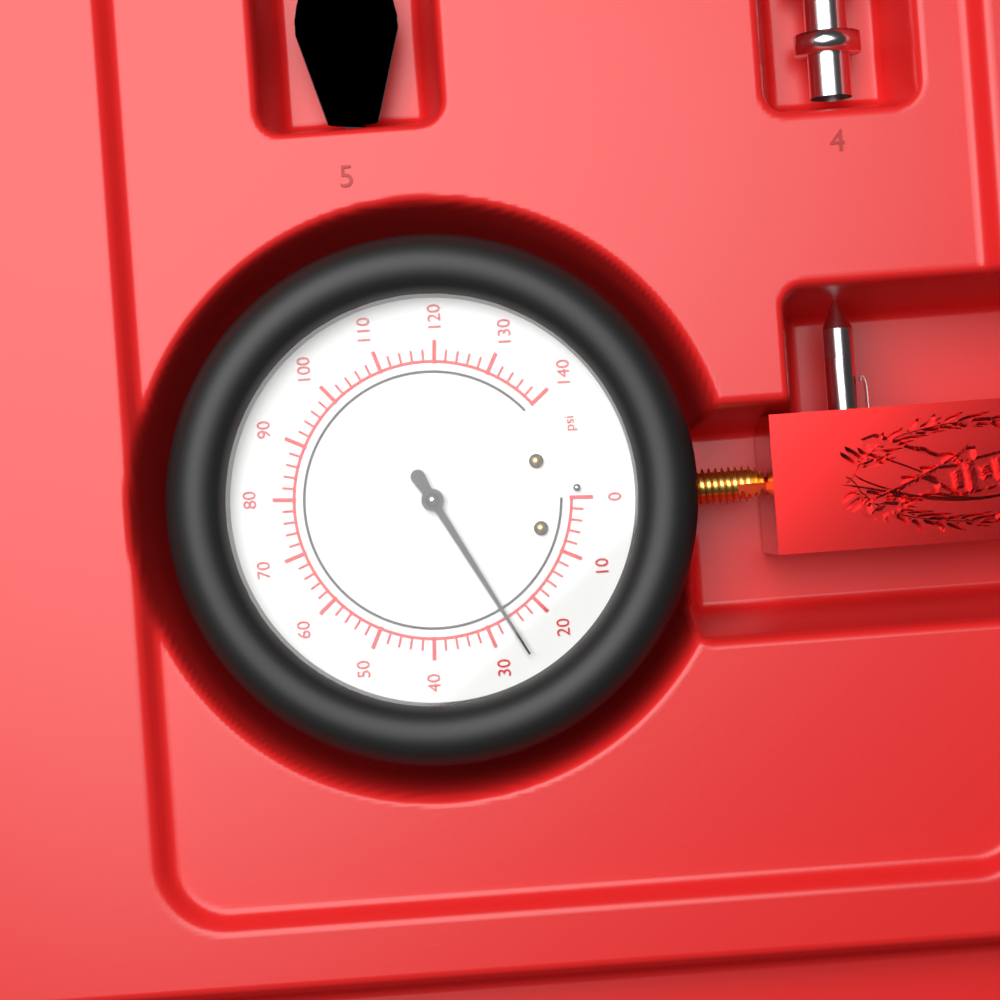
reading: 26 psi
